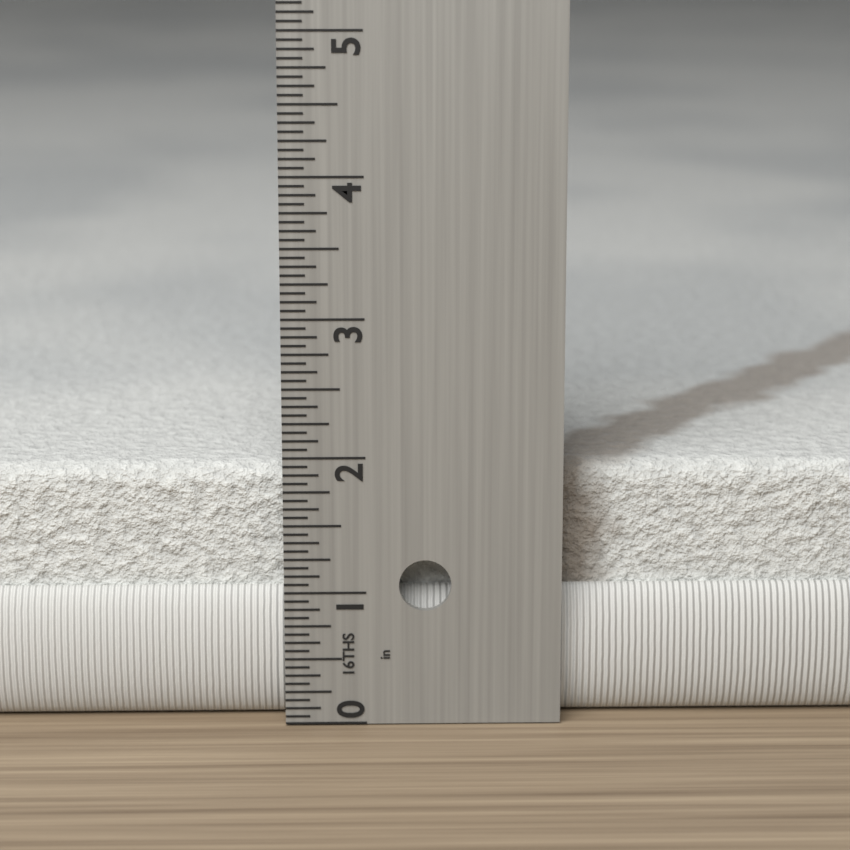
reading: 1.8750 in
